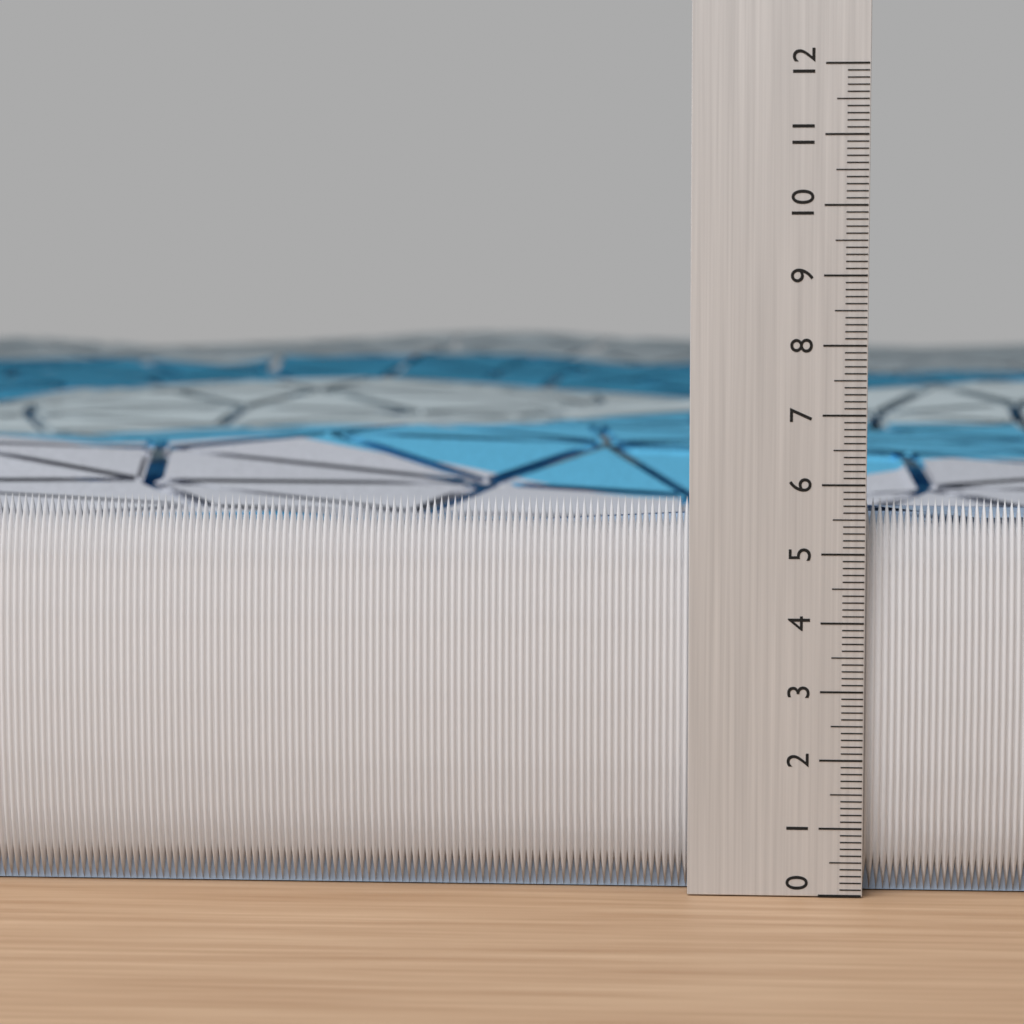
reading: 5.8 (no unit)
